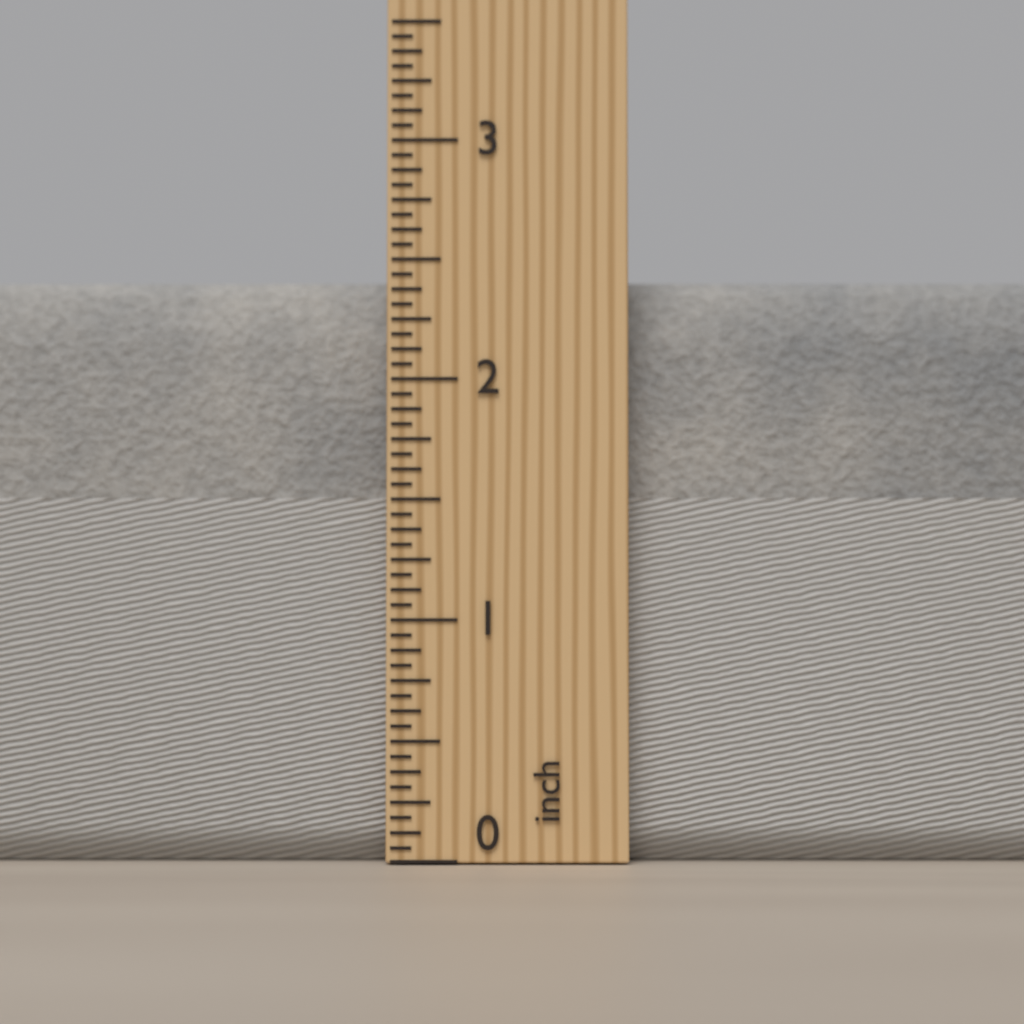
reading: 2.4375 inch
